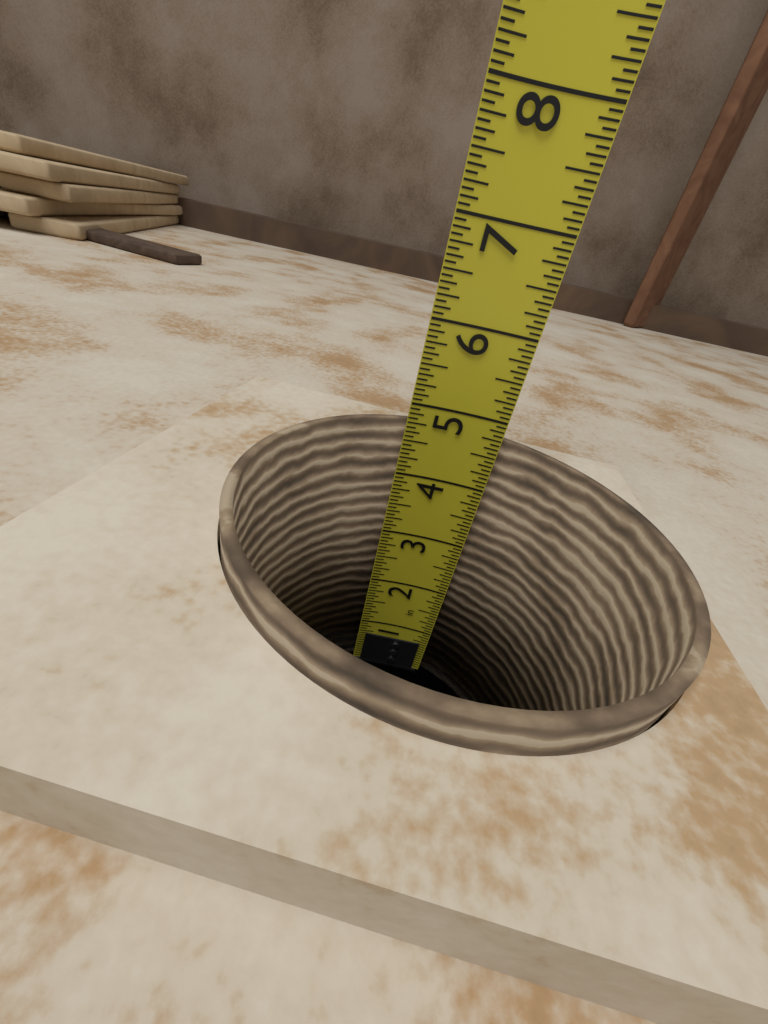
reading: 4.7500 in
